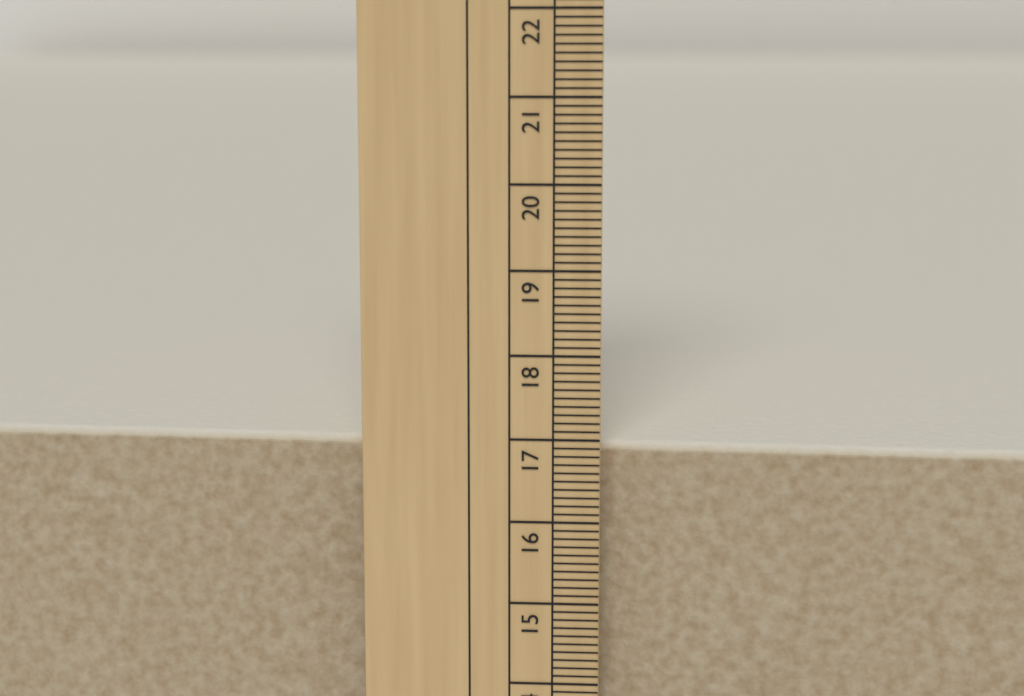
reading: 16.9 cm
